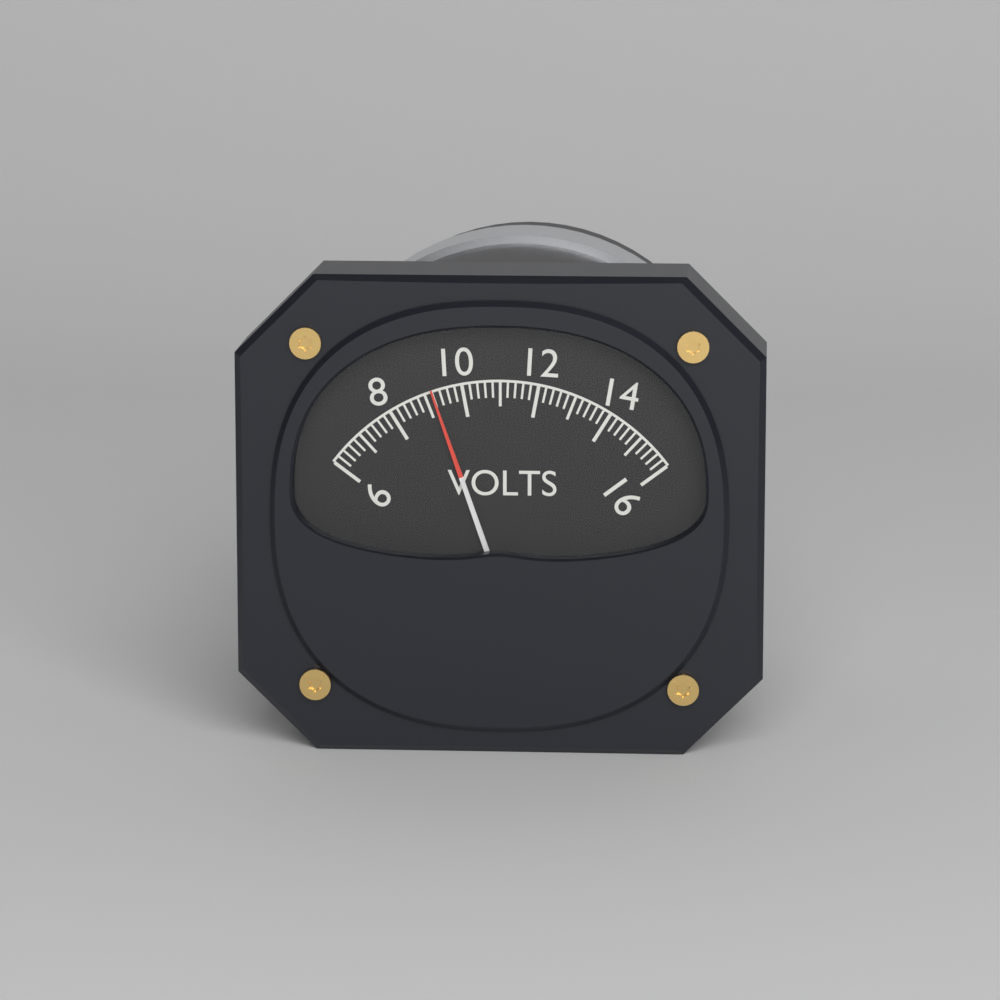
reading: 9.2 V
